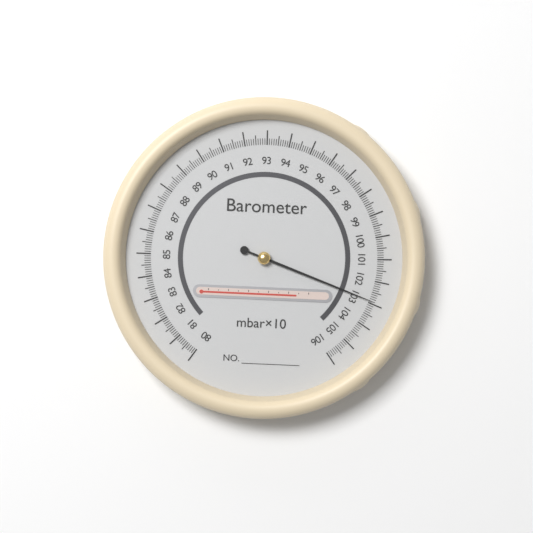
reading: 102.9 mbar×10
